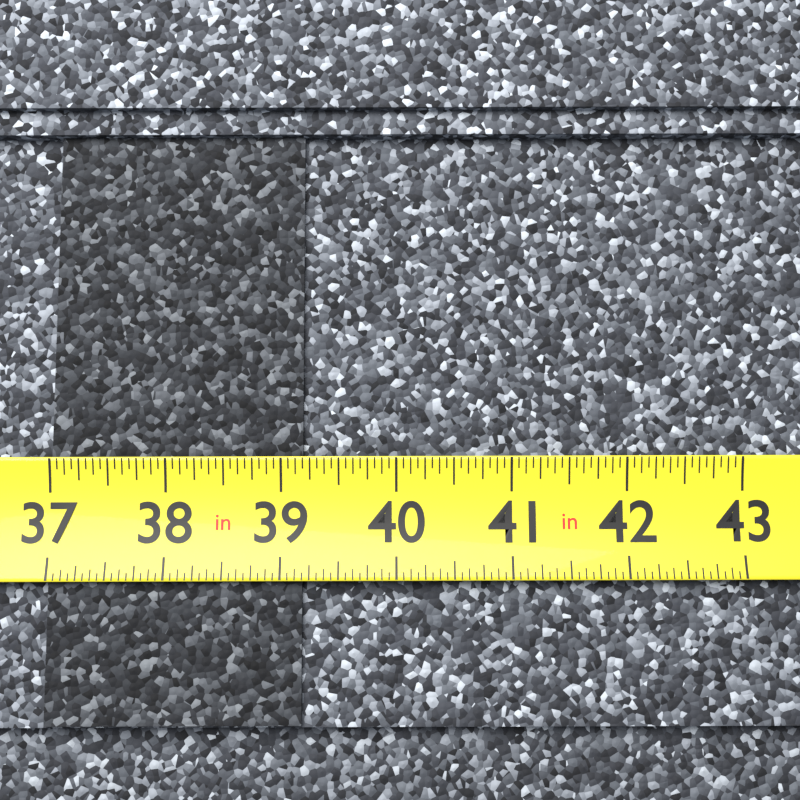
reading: 39.1875 in
